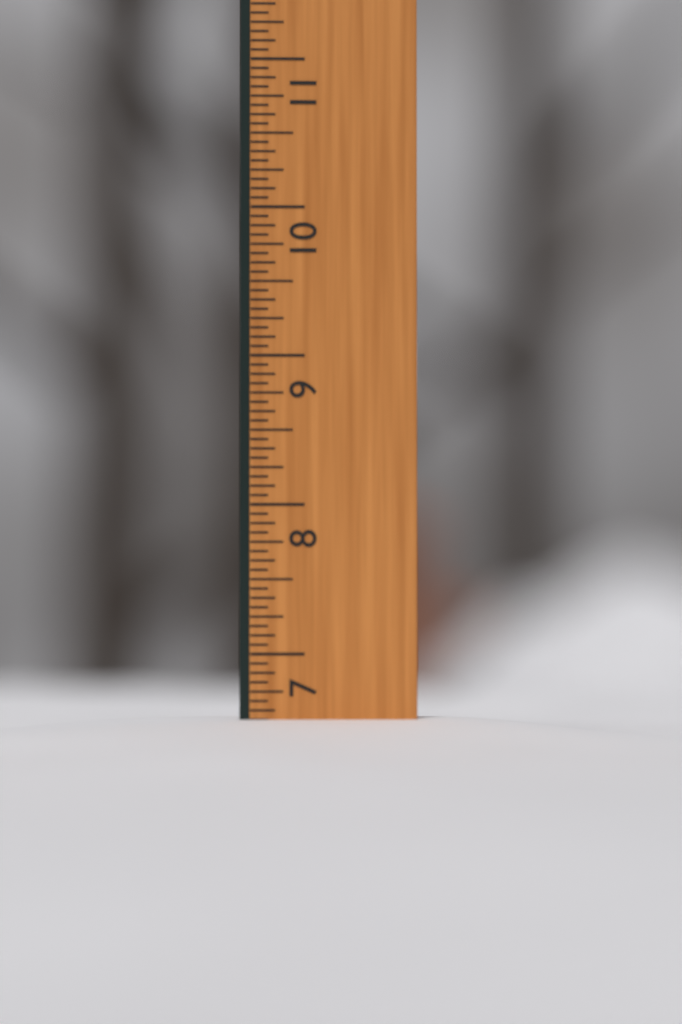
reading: 6.5625 in
